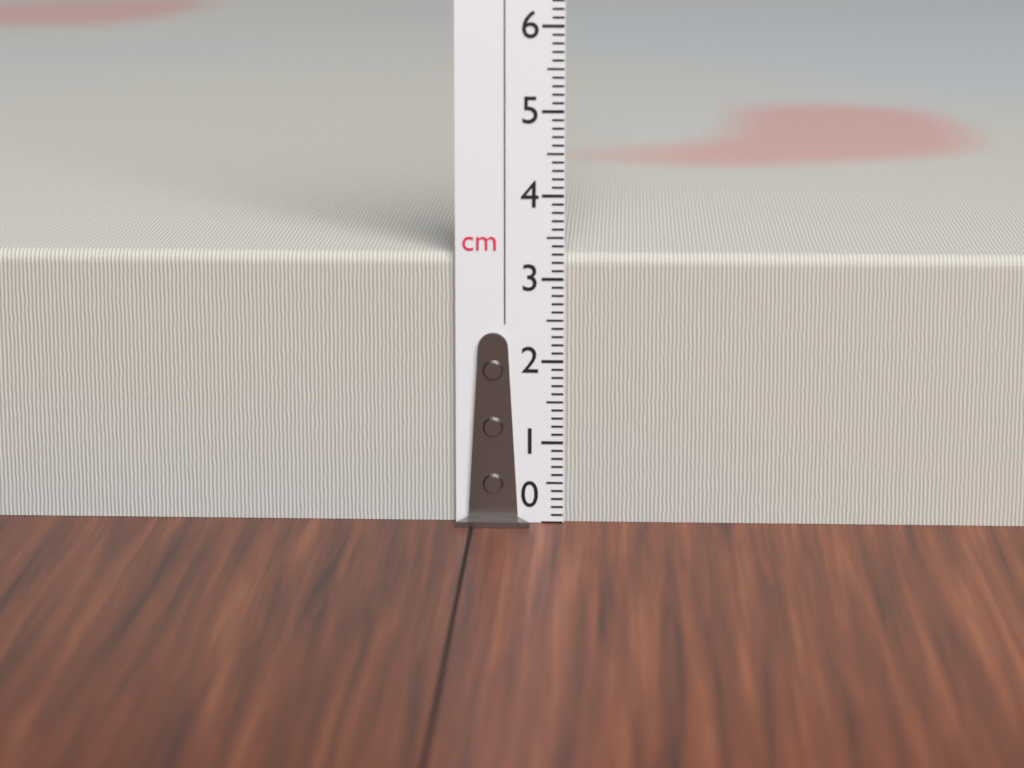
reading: 3.3 cm
